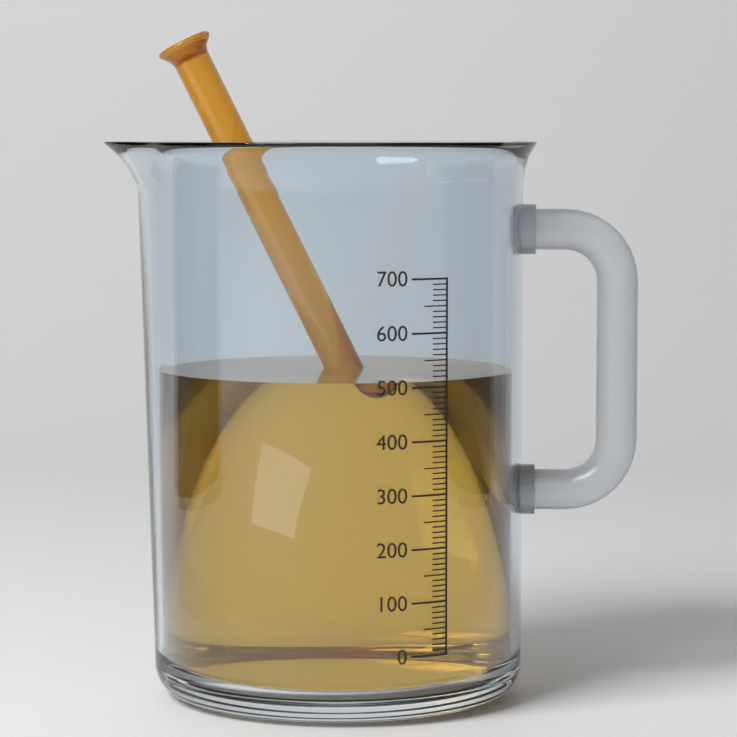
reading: 510 (no unit)
